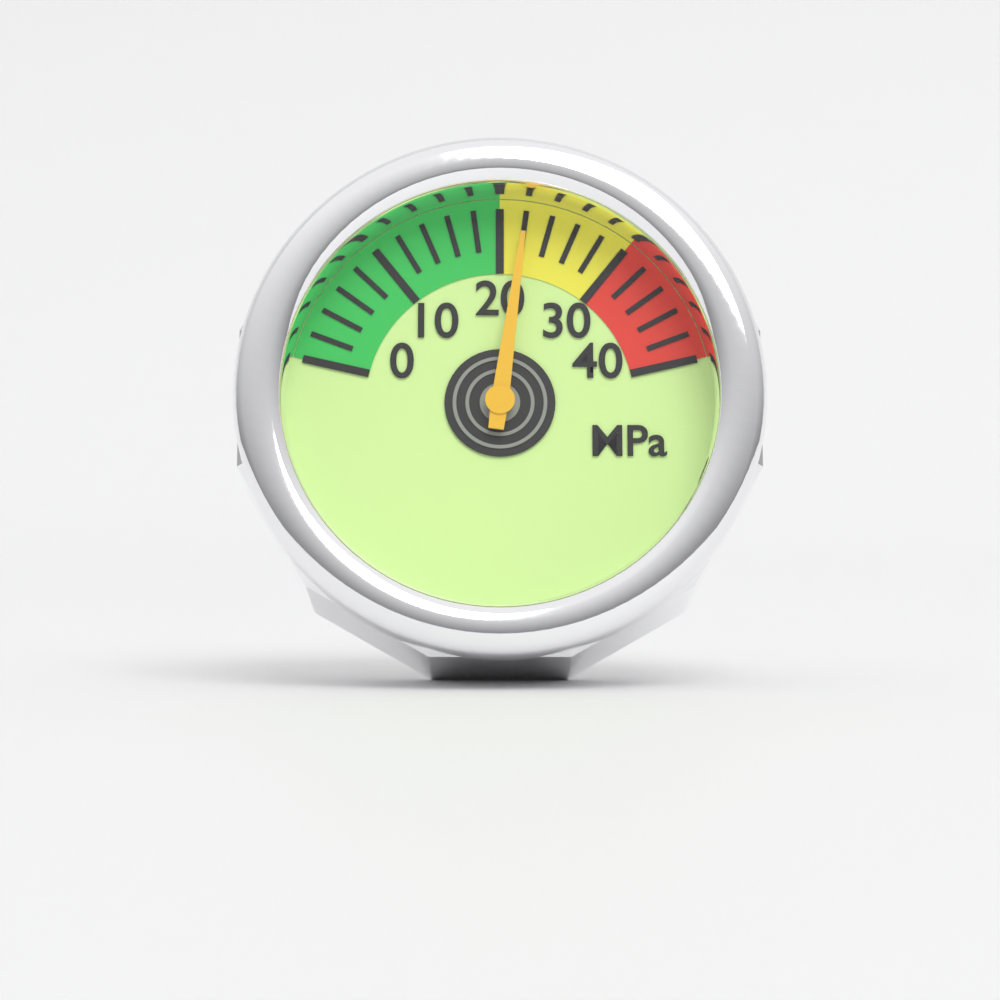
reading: 22 MPa
